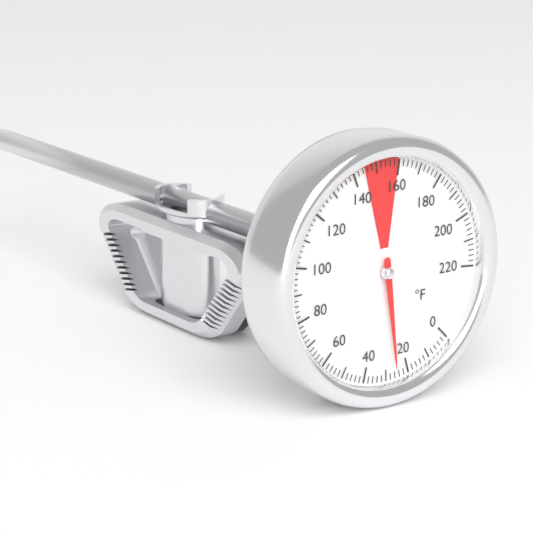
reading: 26 °F
